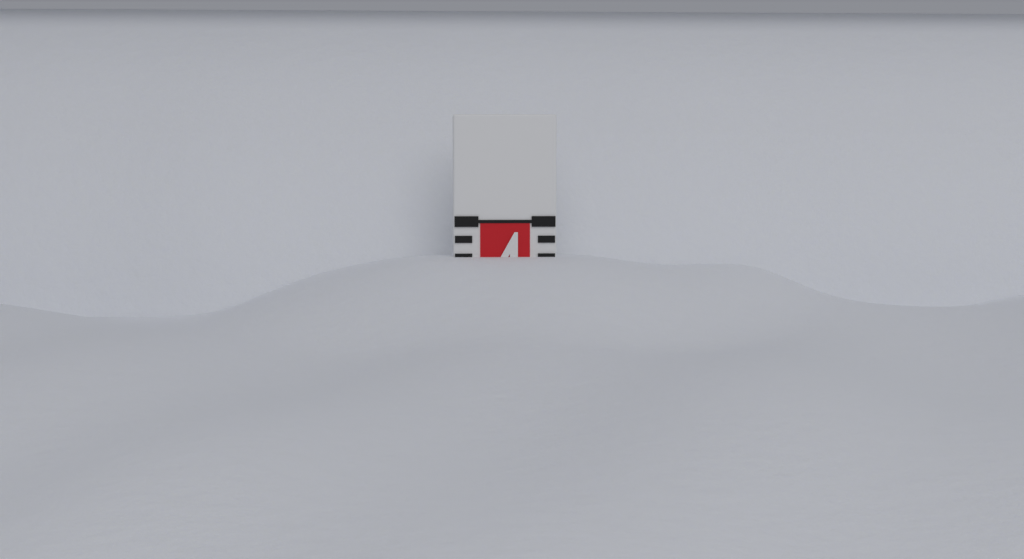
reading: 3.8 (no unit)
